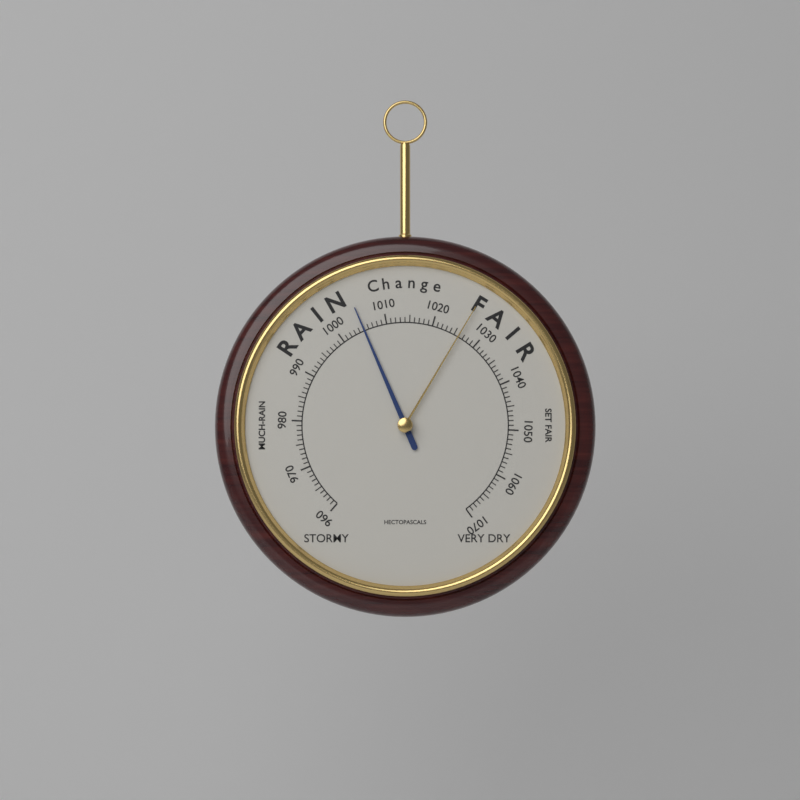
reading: 1005 hPa
